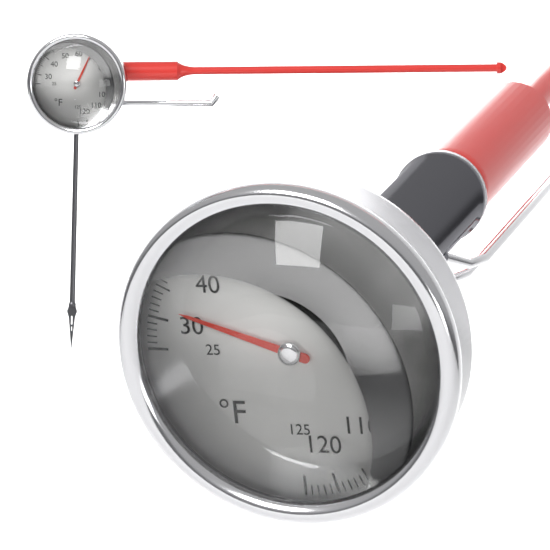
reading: 32 °F
